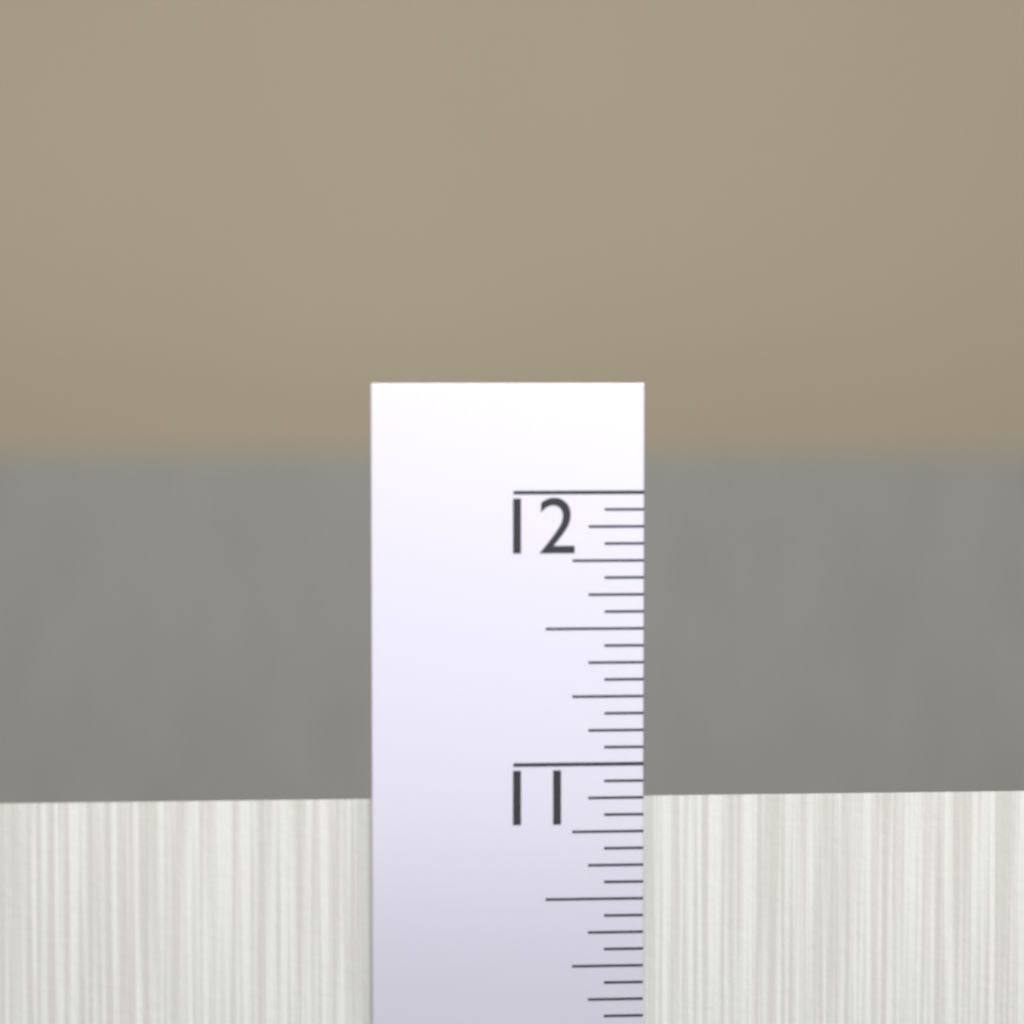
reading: 10.8750 in
